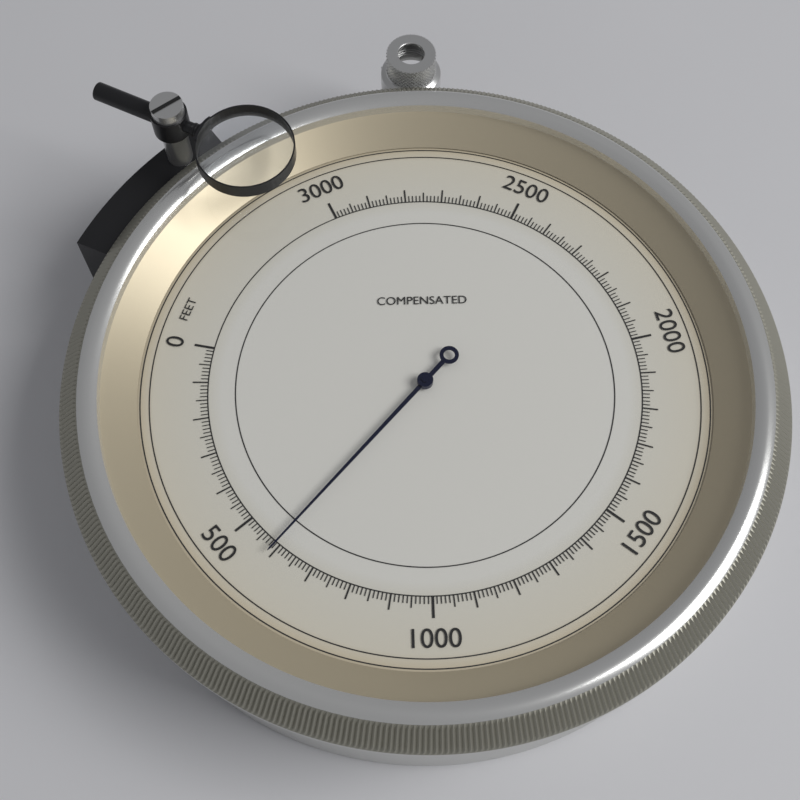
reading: 590 feet
